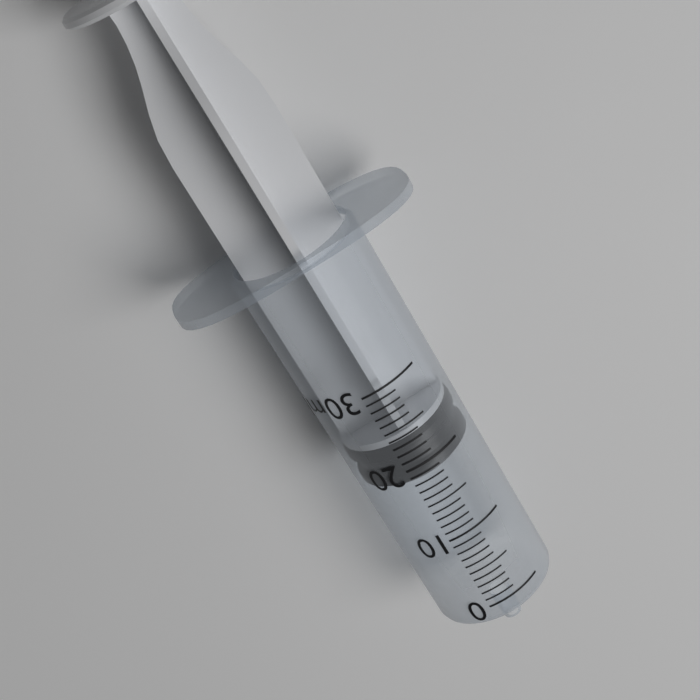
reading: 18 ml
